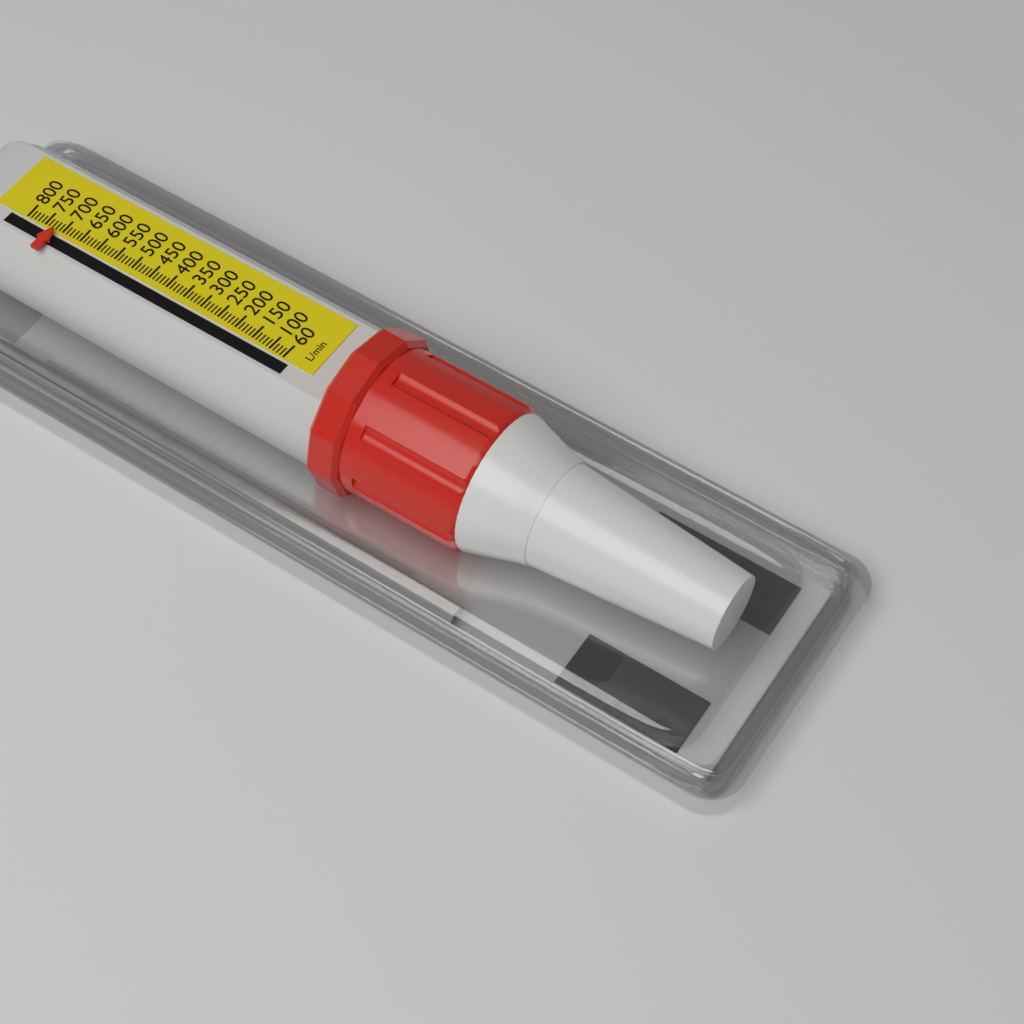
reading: 720 L/min
